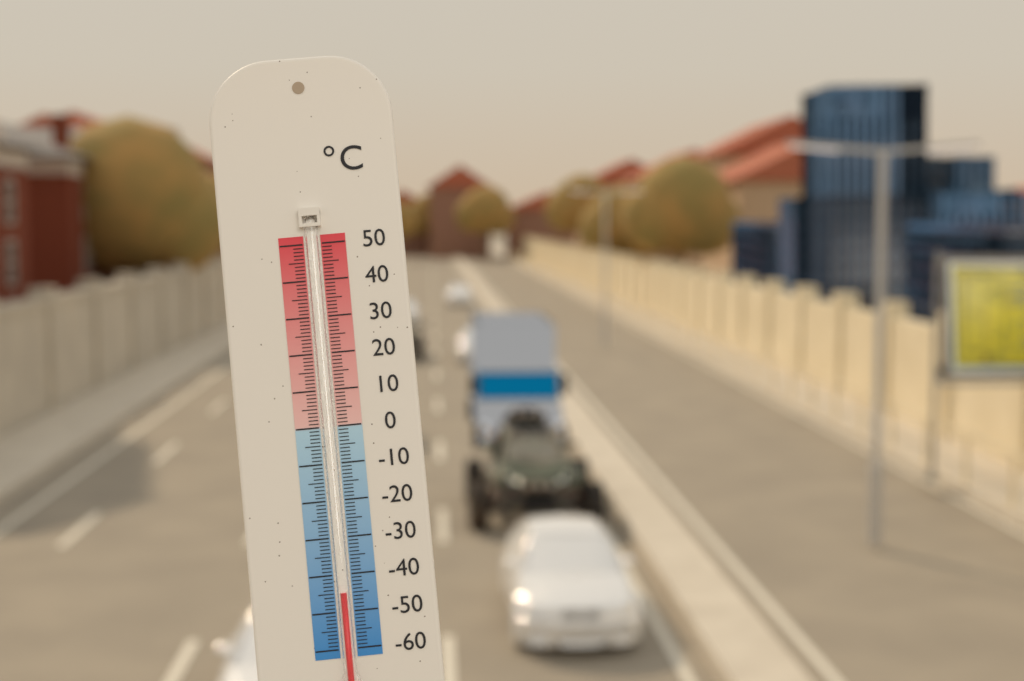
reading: -45 °C
